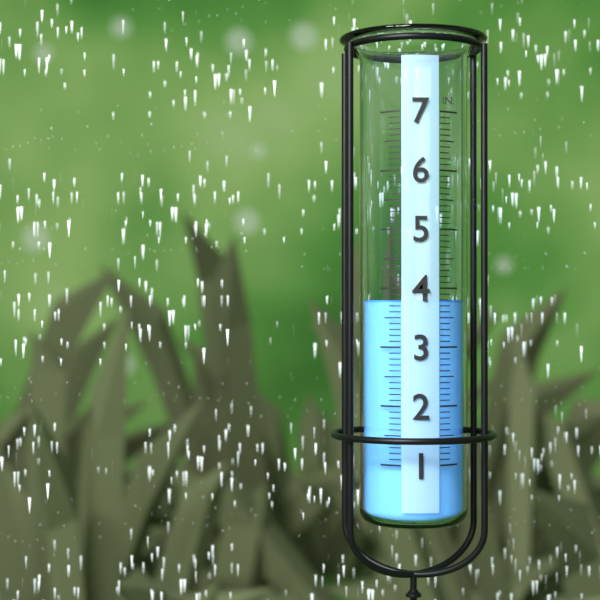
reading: 3.8 in
